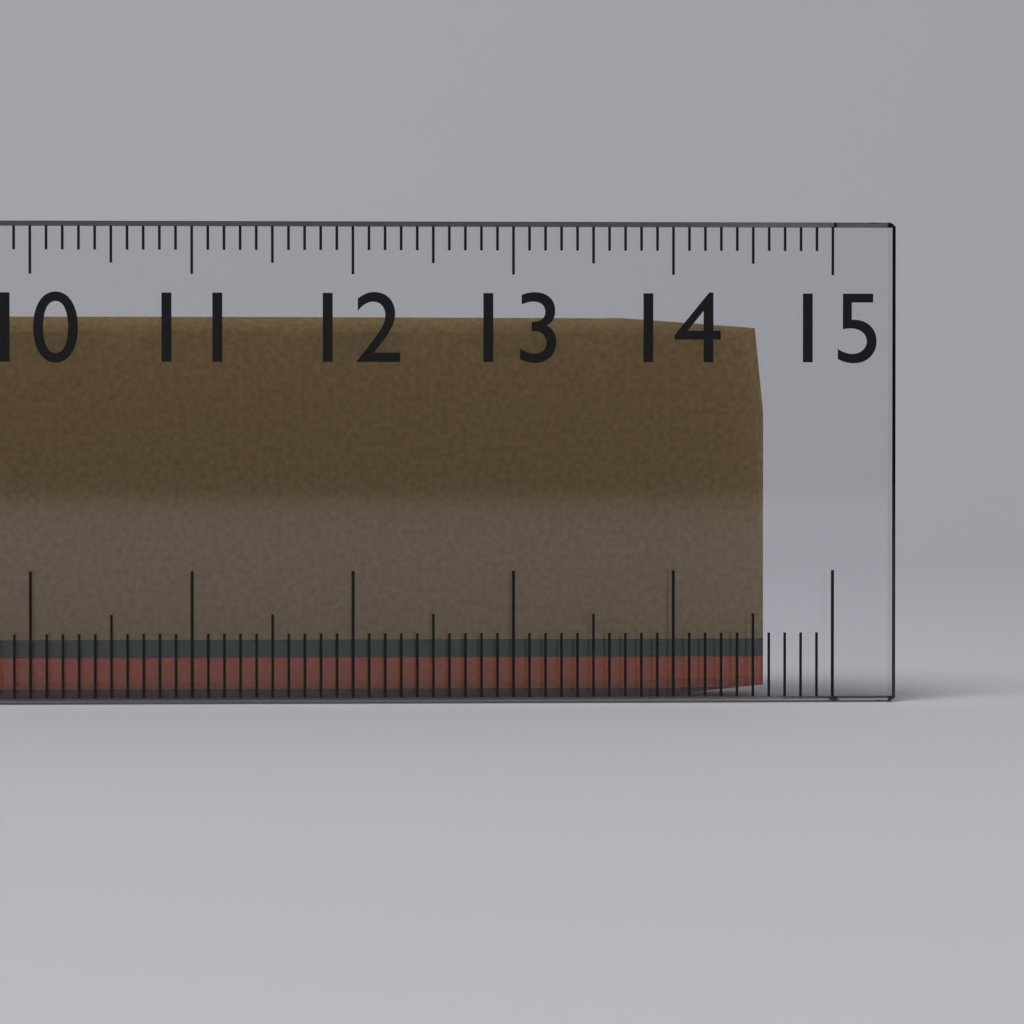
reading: 14.6 cm
